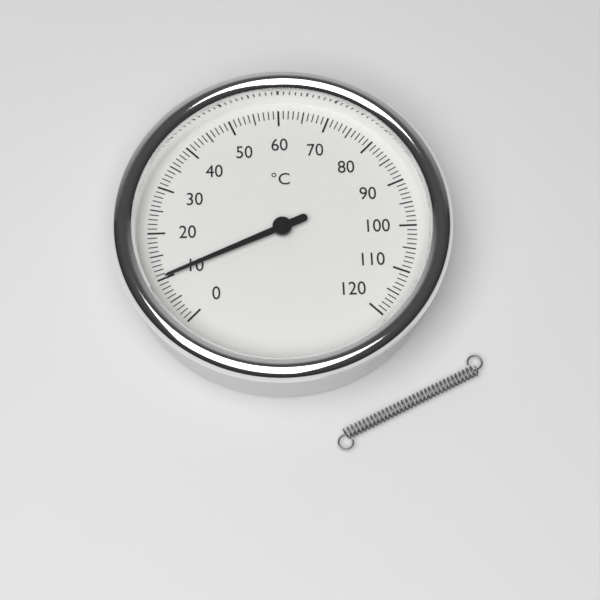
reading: 10 °C
